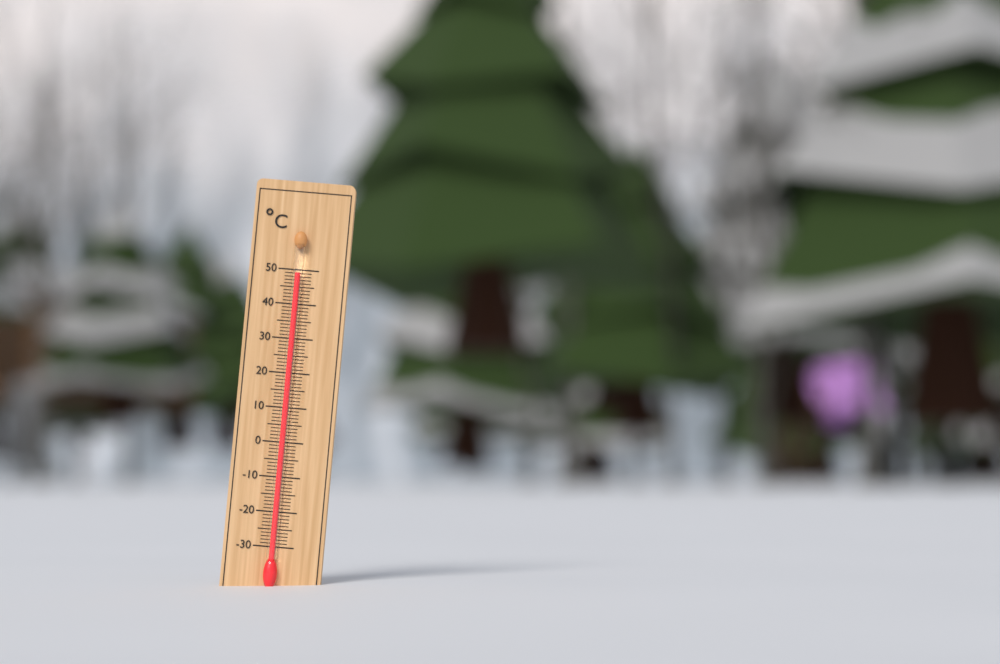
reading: 49 °C
